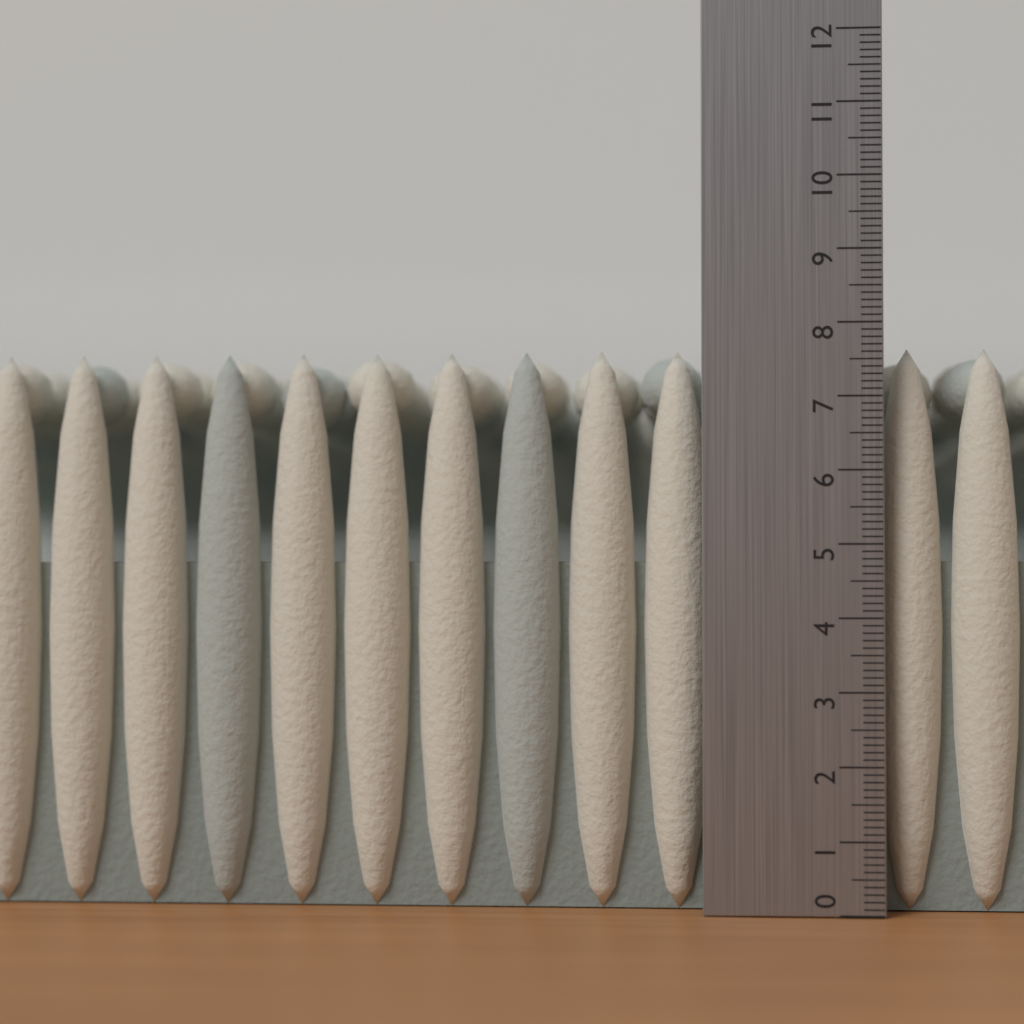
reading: 7.7 (no unit)
